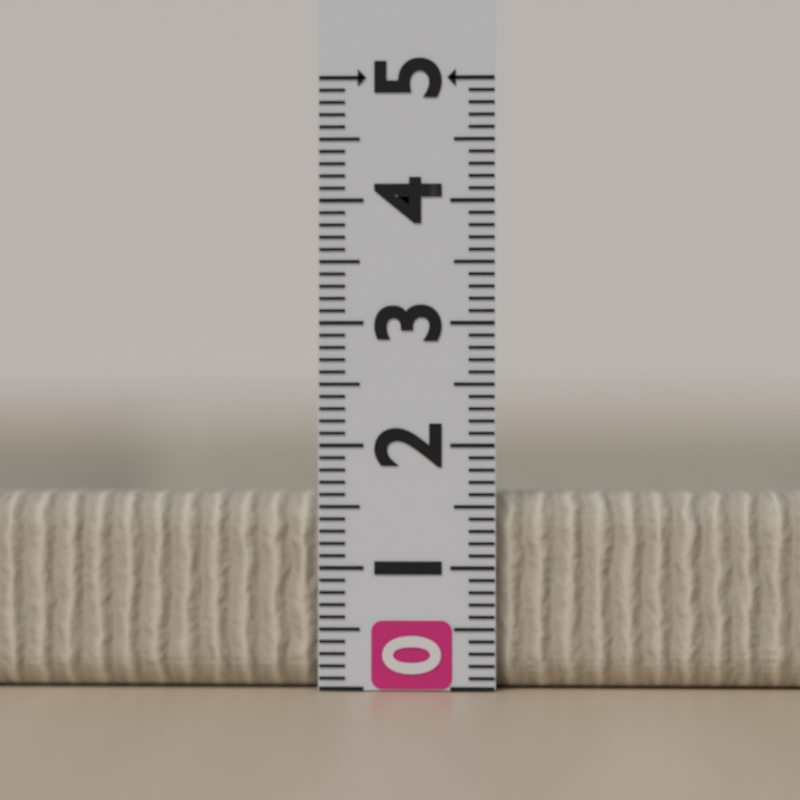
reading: 1.6 (no unit)
